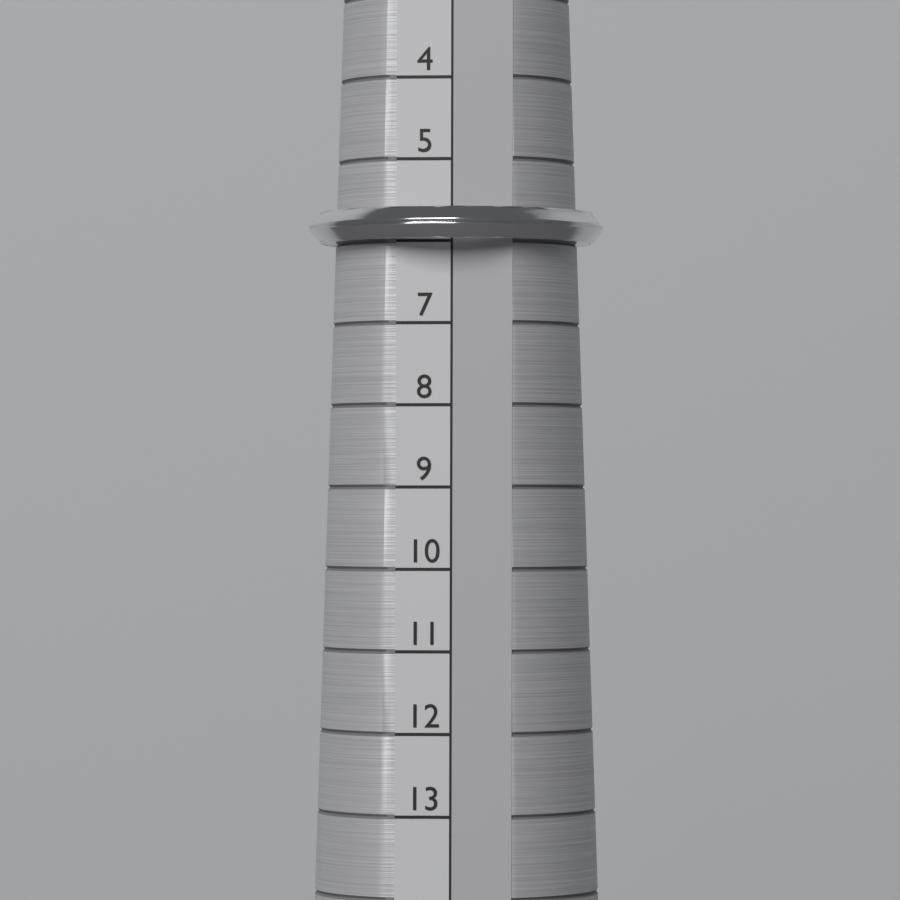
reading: 6 (no unit)
